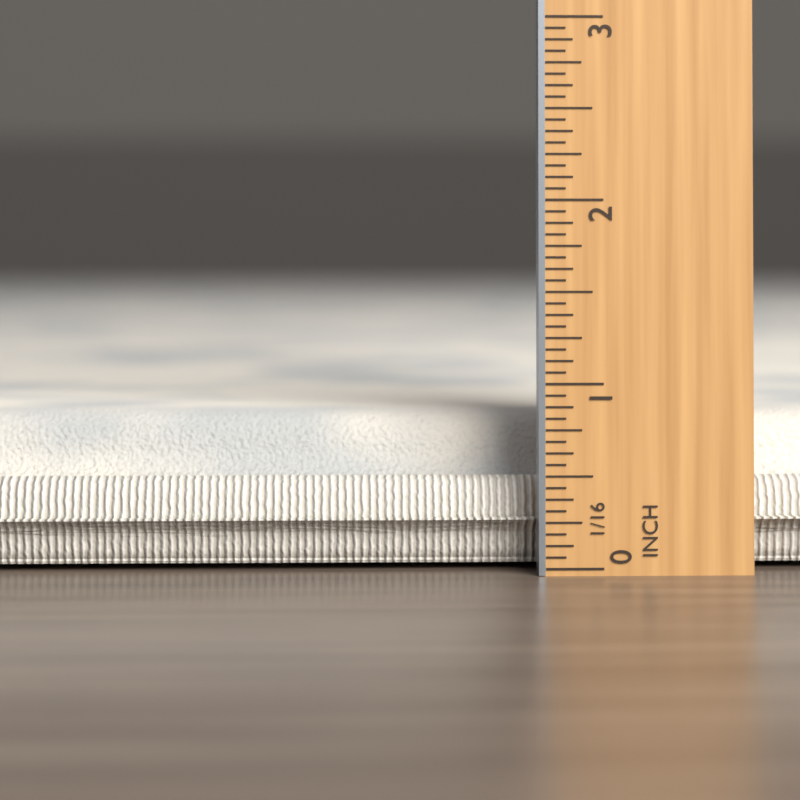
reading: 0.8125 in
